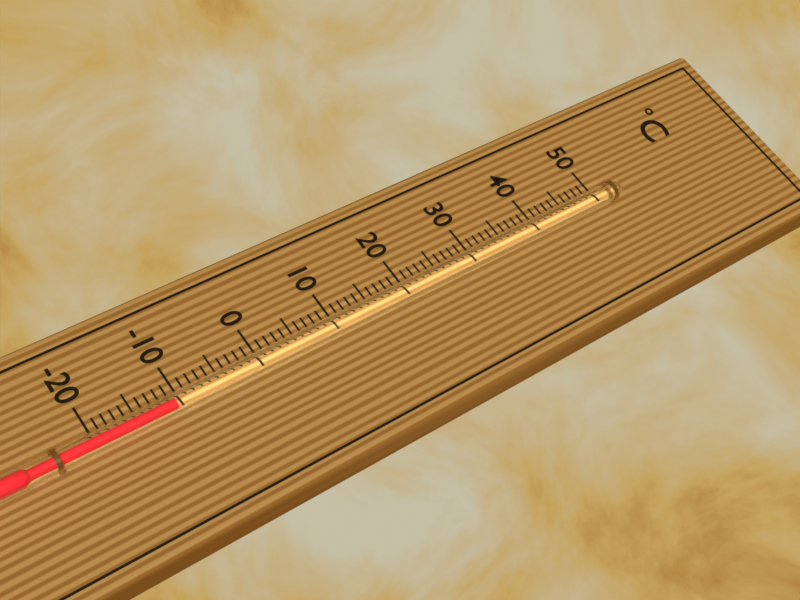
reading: -11 °C
